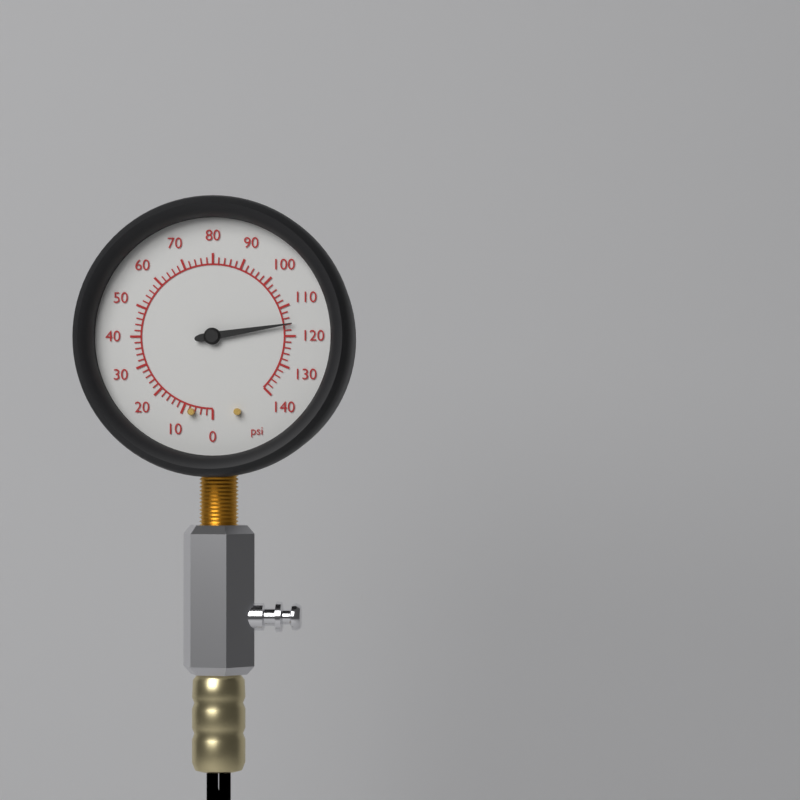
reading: 116 psi
